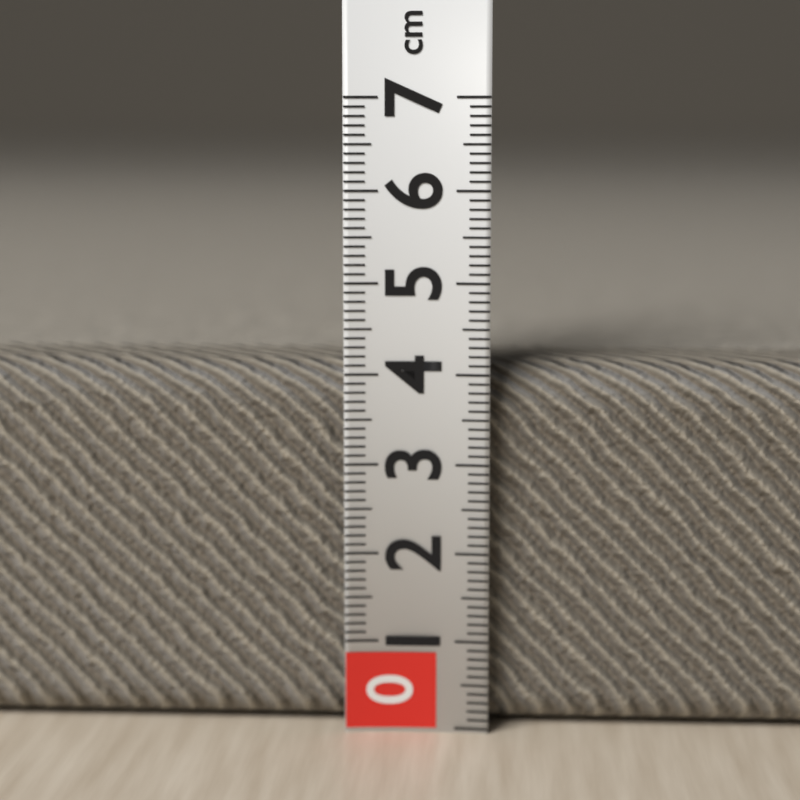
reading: 4.1 cm
